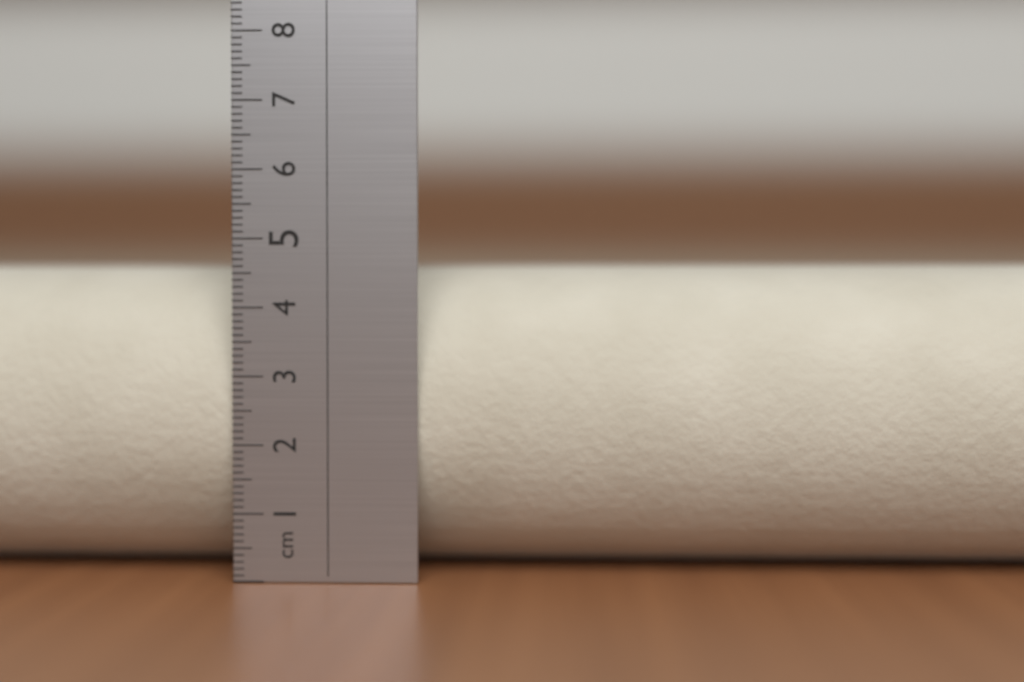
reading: 4.7 cm
